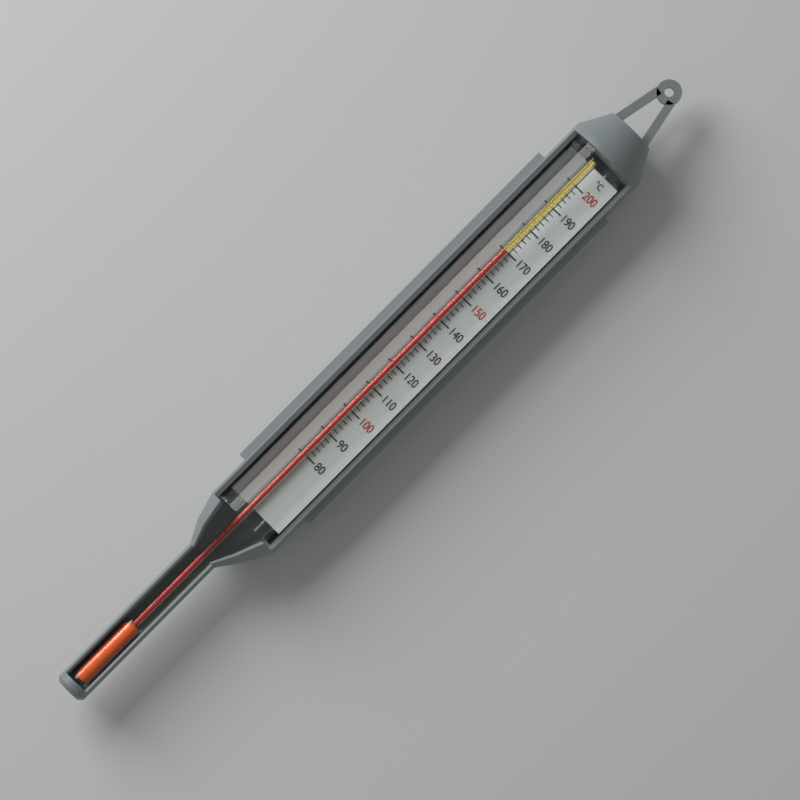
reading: 170 °C
